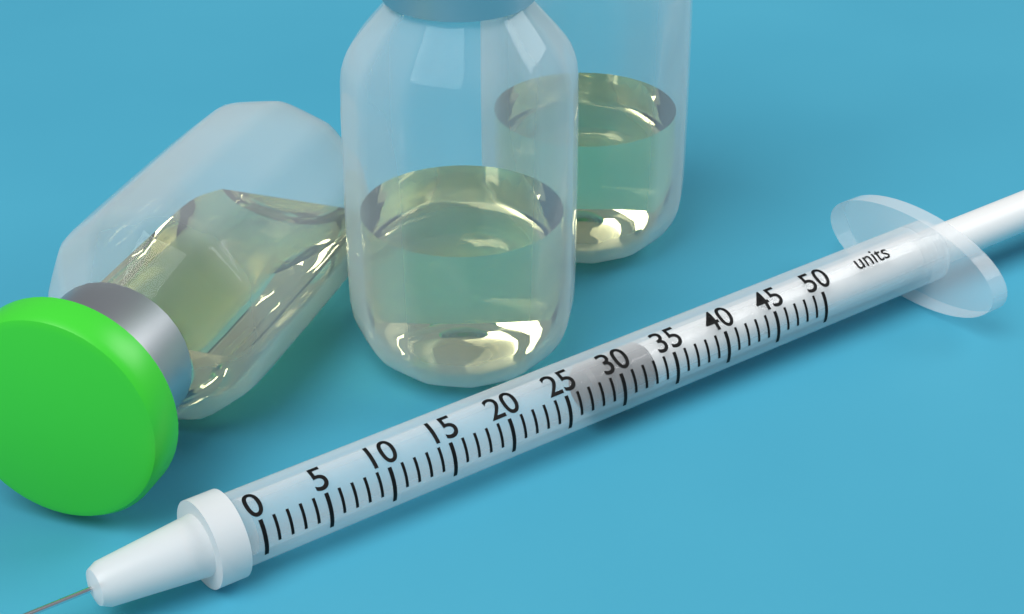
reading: 28 units
